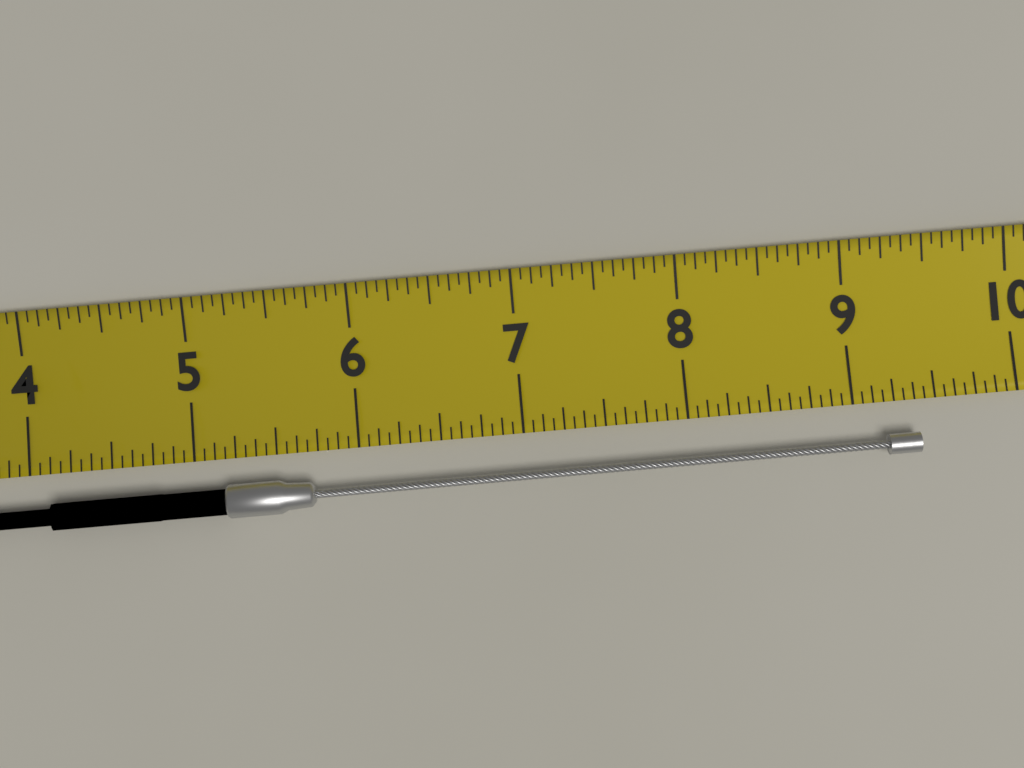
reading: 9.3750 (no unit)
